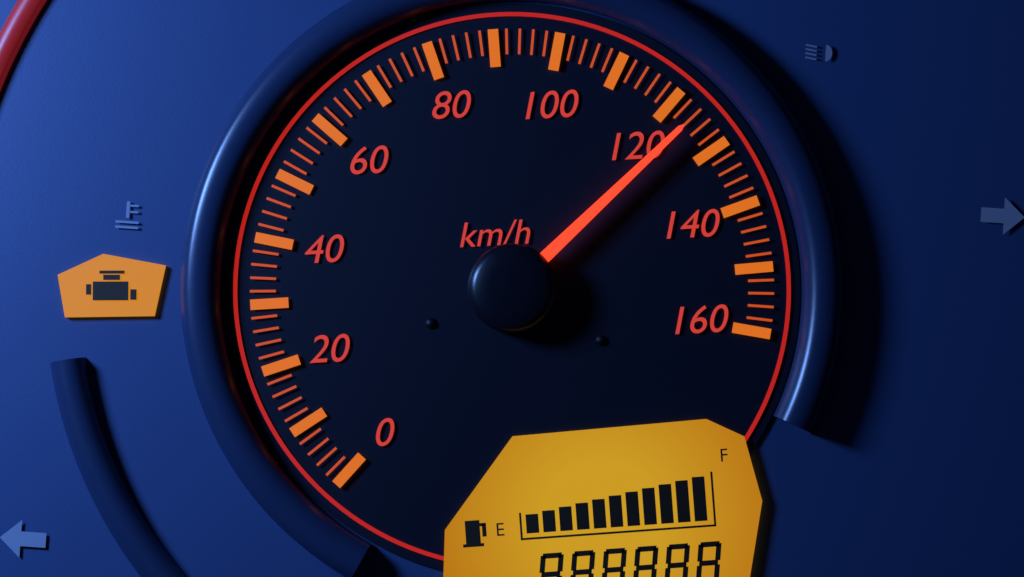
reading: 124 km/h
